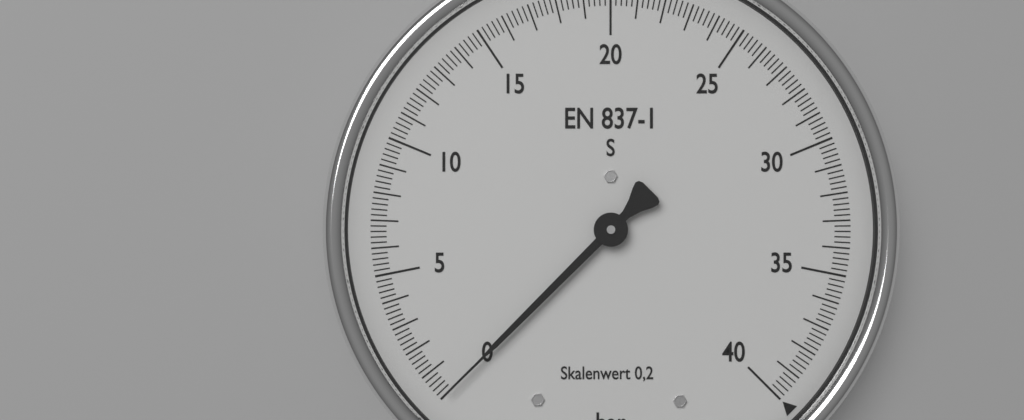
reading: 0.0 bar
